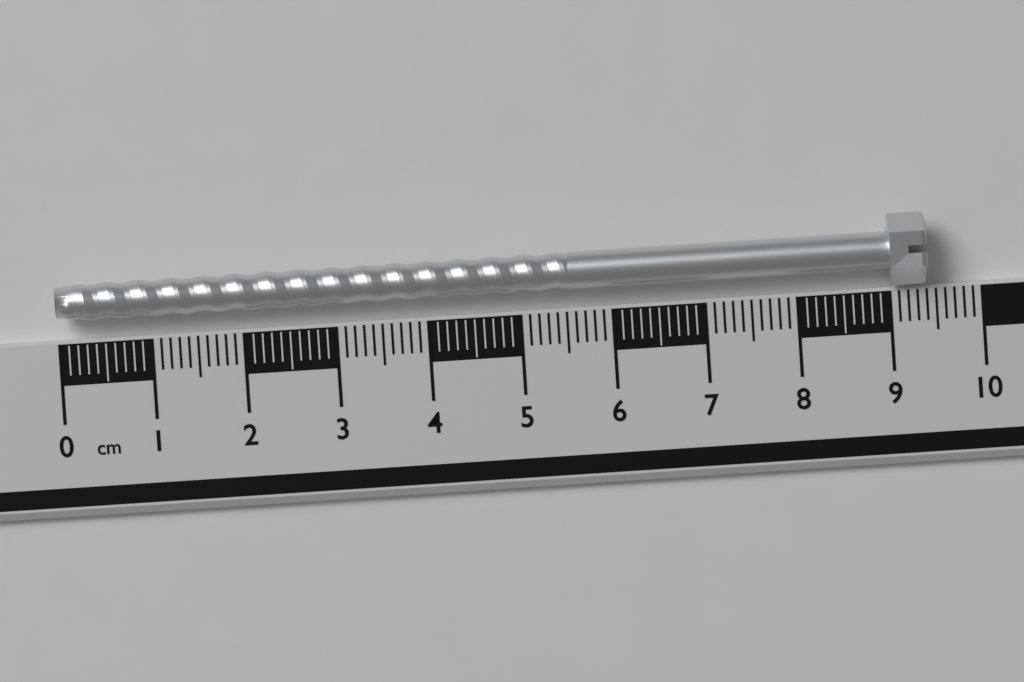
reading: 9.4 cm
